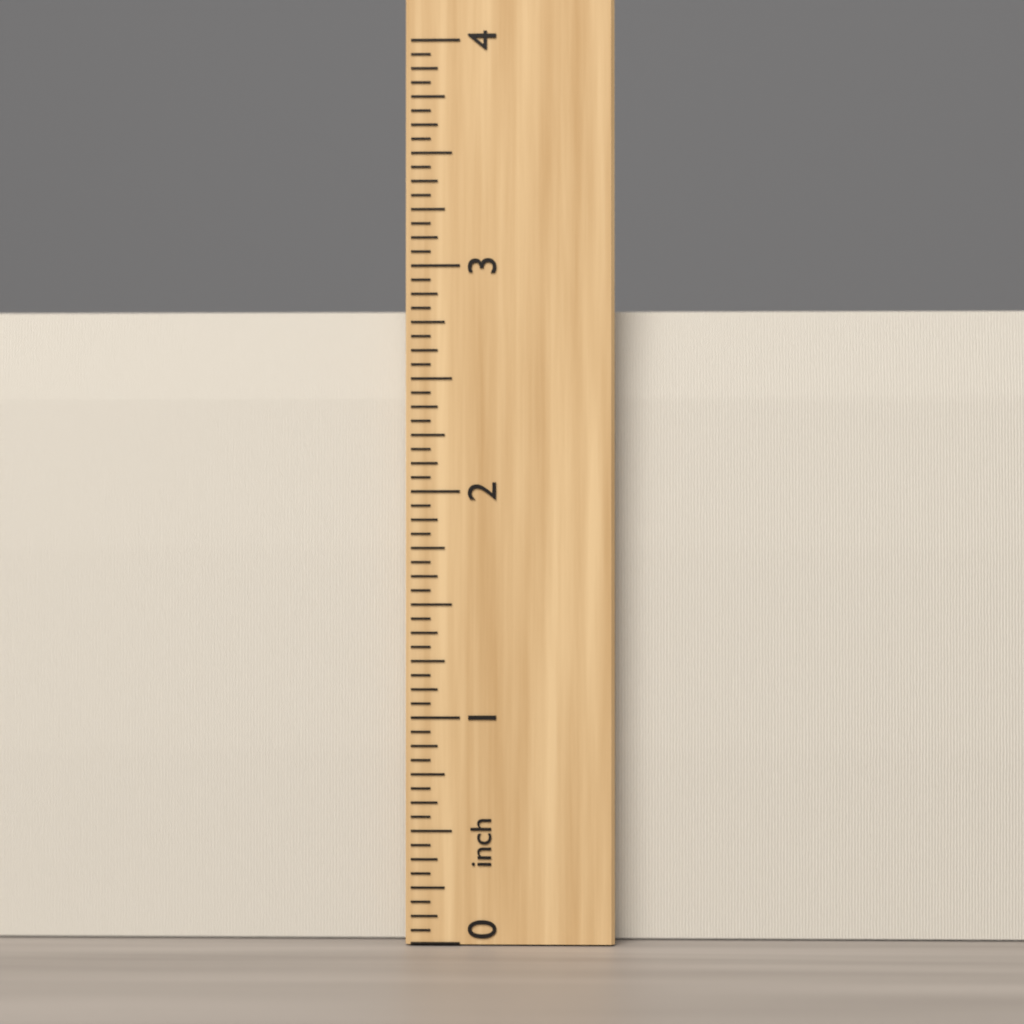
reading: 2.8125 inch
